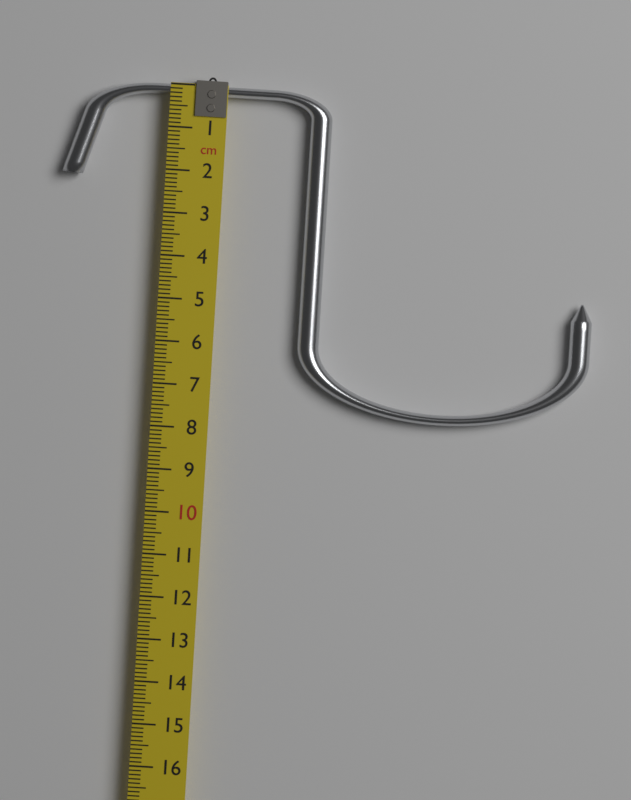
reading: 7.6 cm
